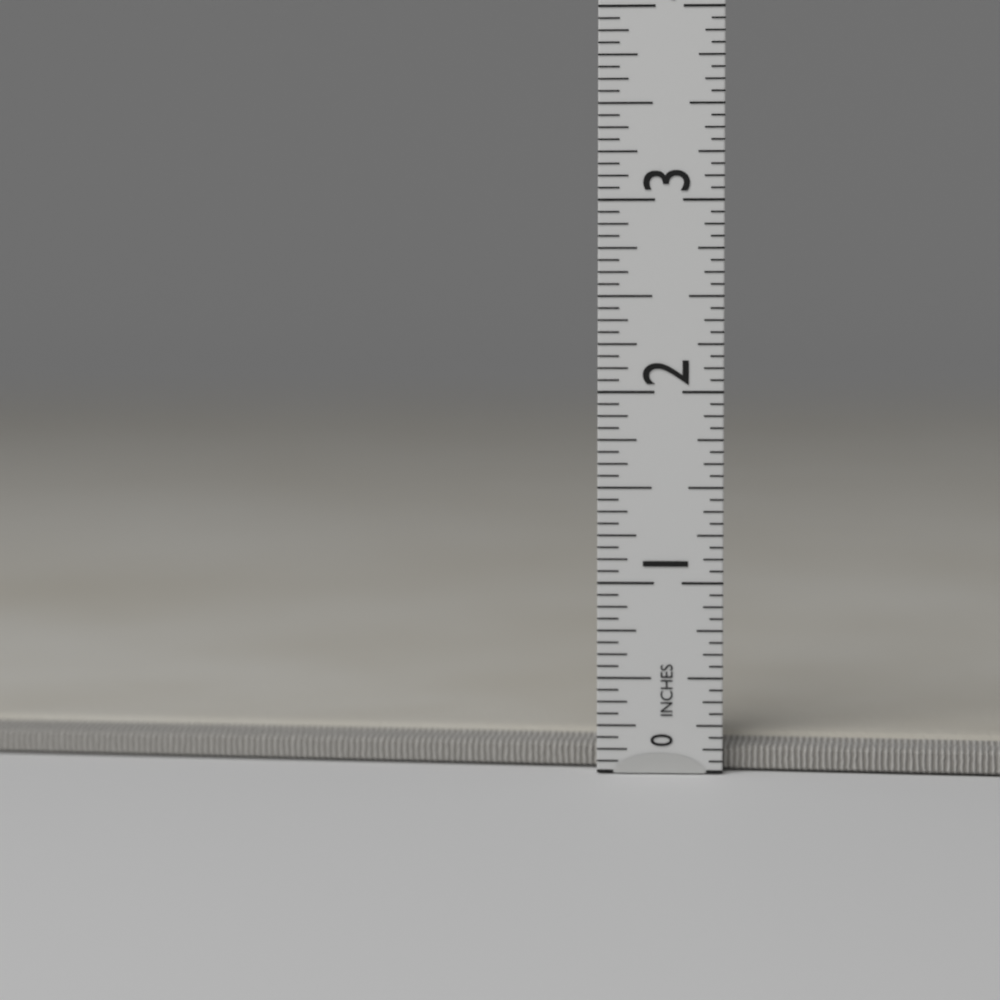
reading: 0.1875 in
